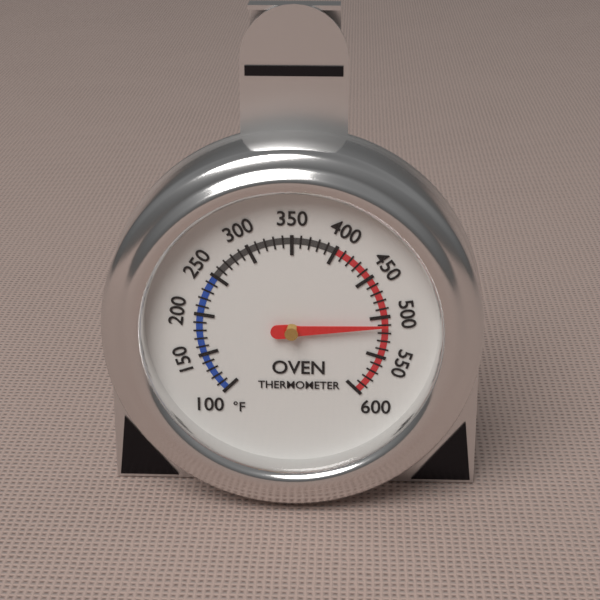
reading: 510 °F
